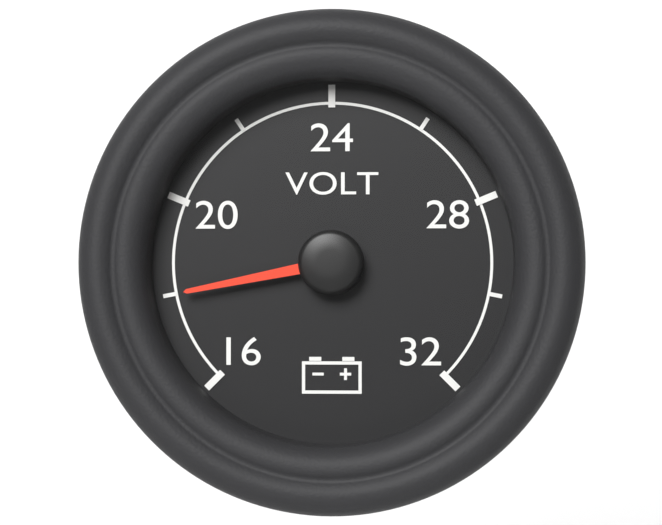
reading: 18 V
